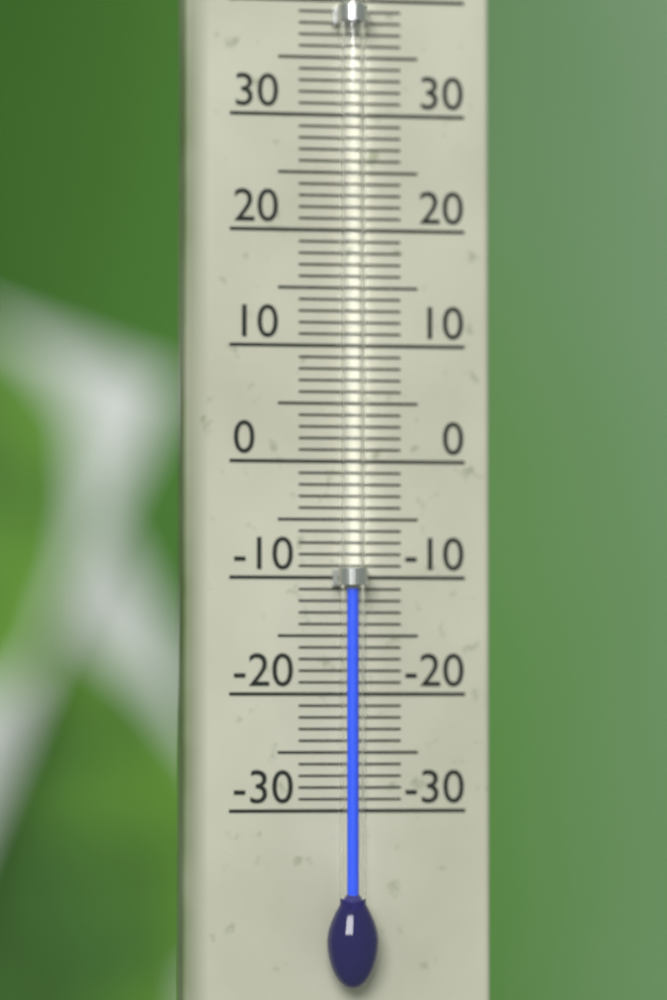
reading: -11 °C
